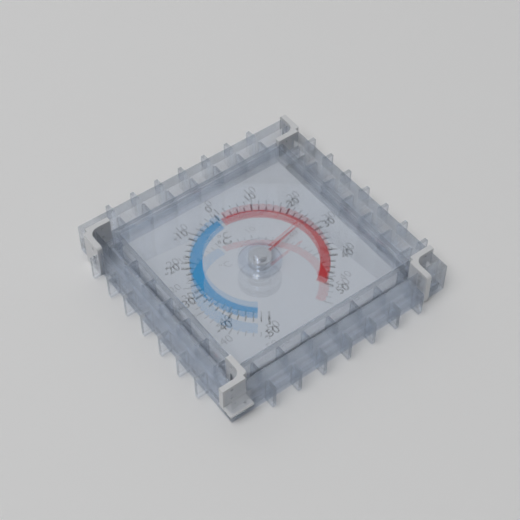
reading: 26 °C
